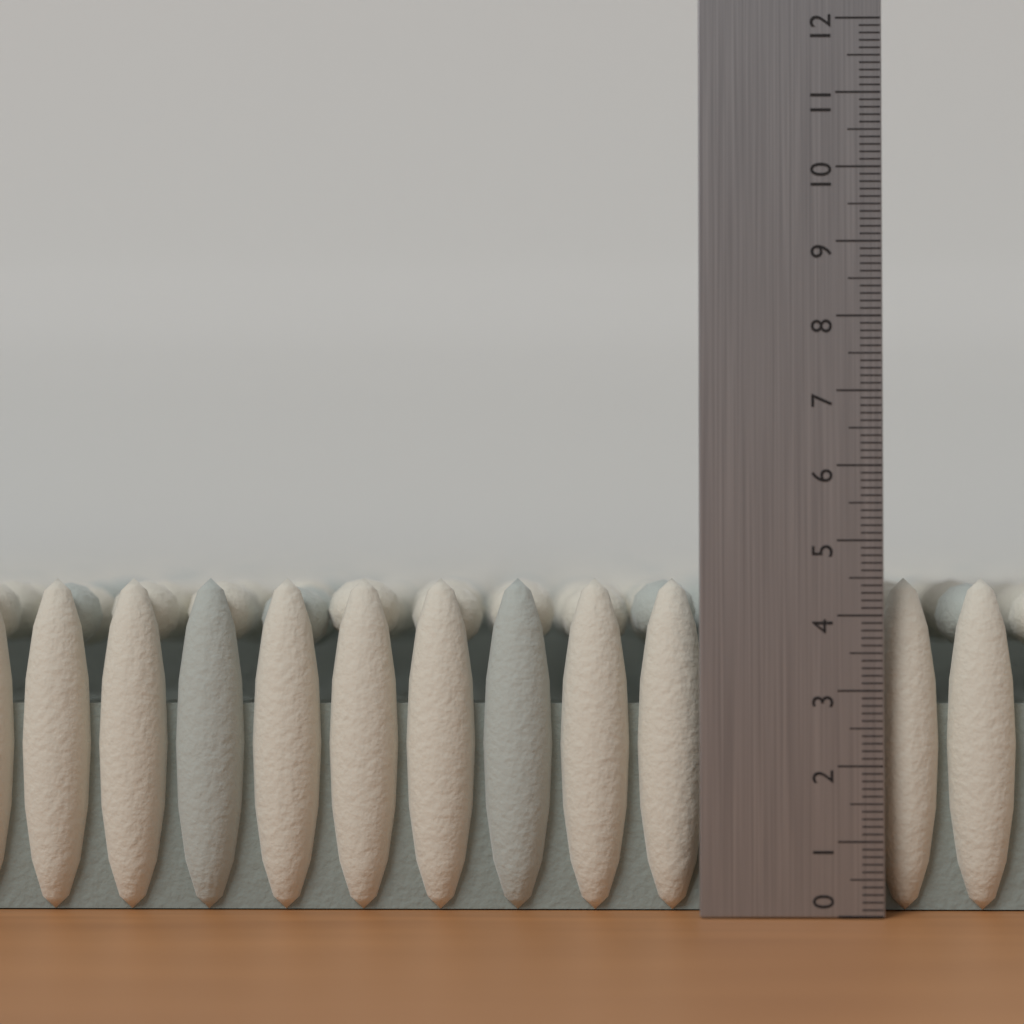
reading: 4.5 (no unit)
